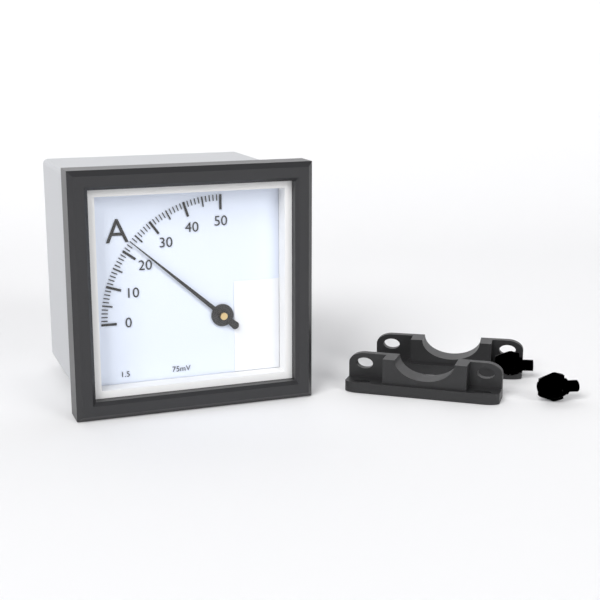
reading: 23 A
